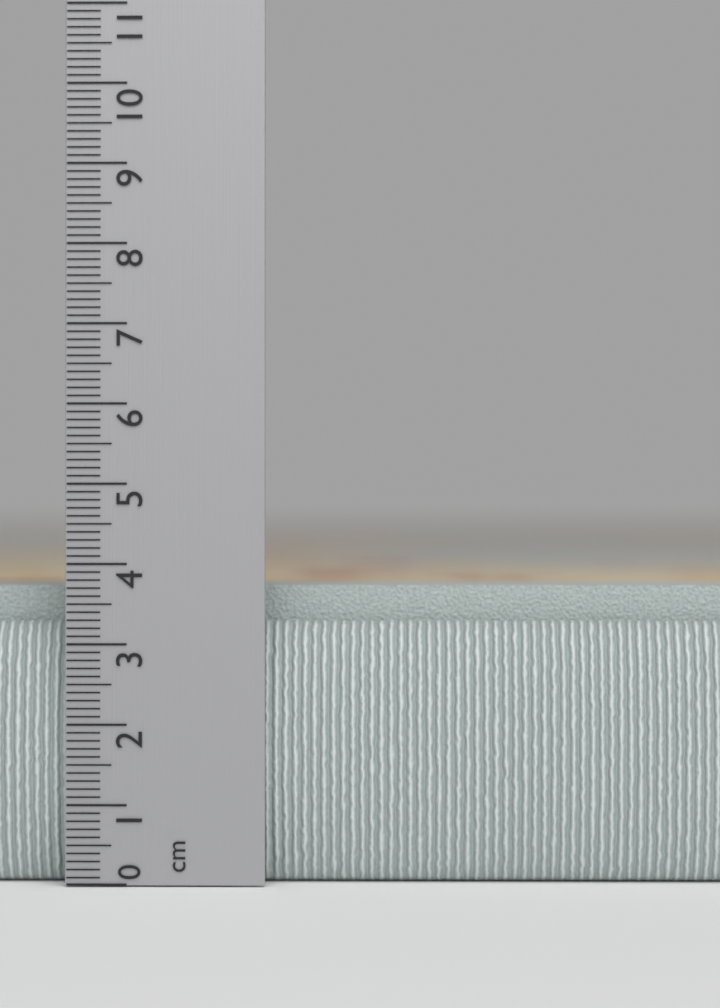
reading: 4.0 cm
